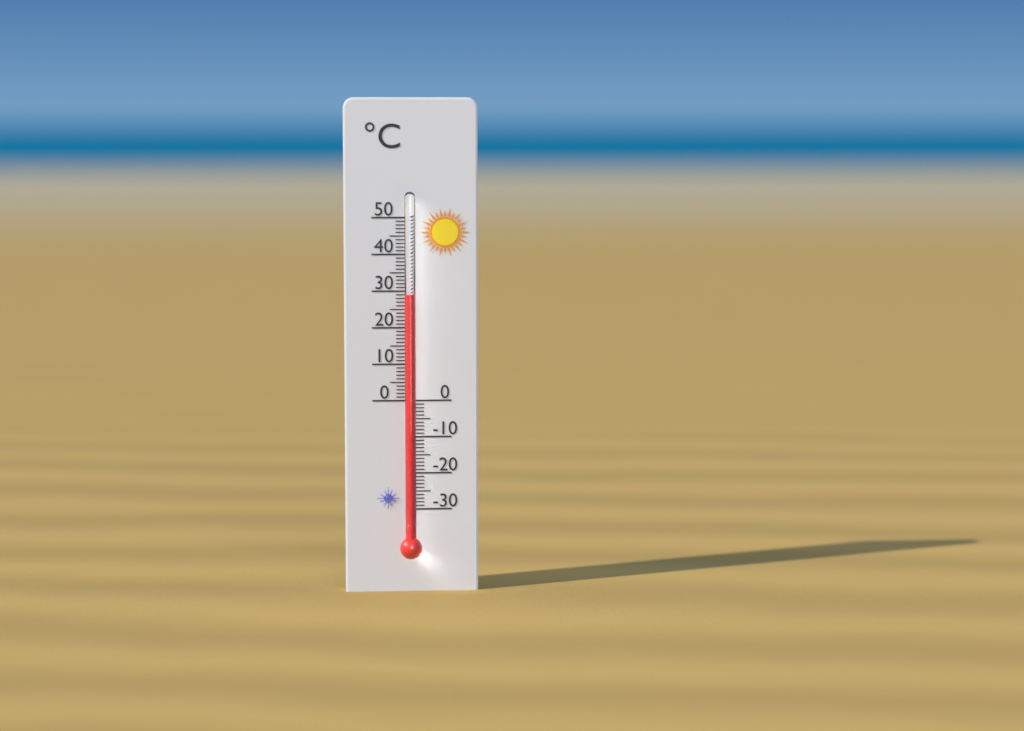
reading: 29 °C
